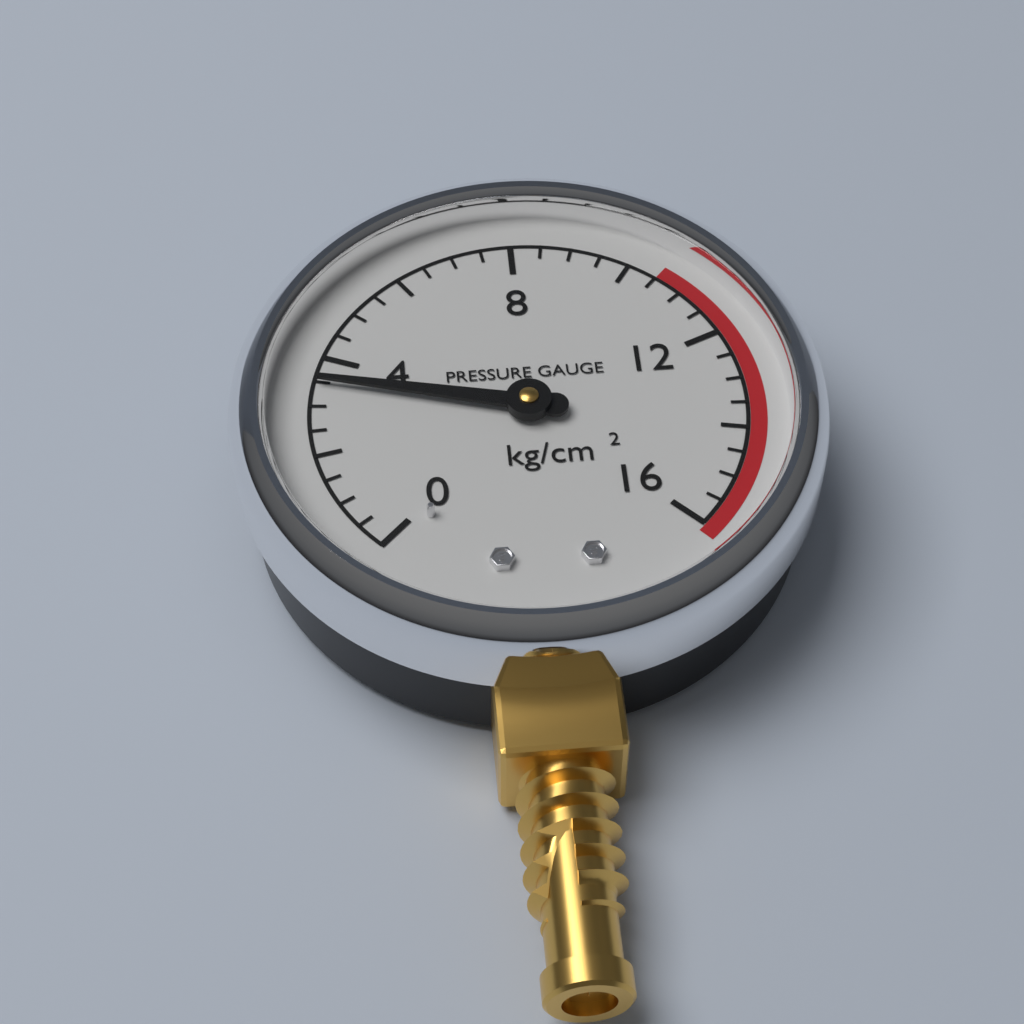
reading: 3.5 kg/cm²
